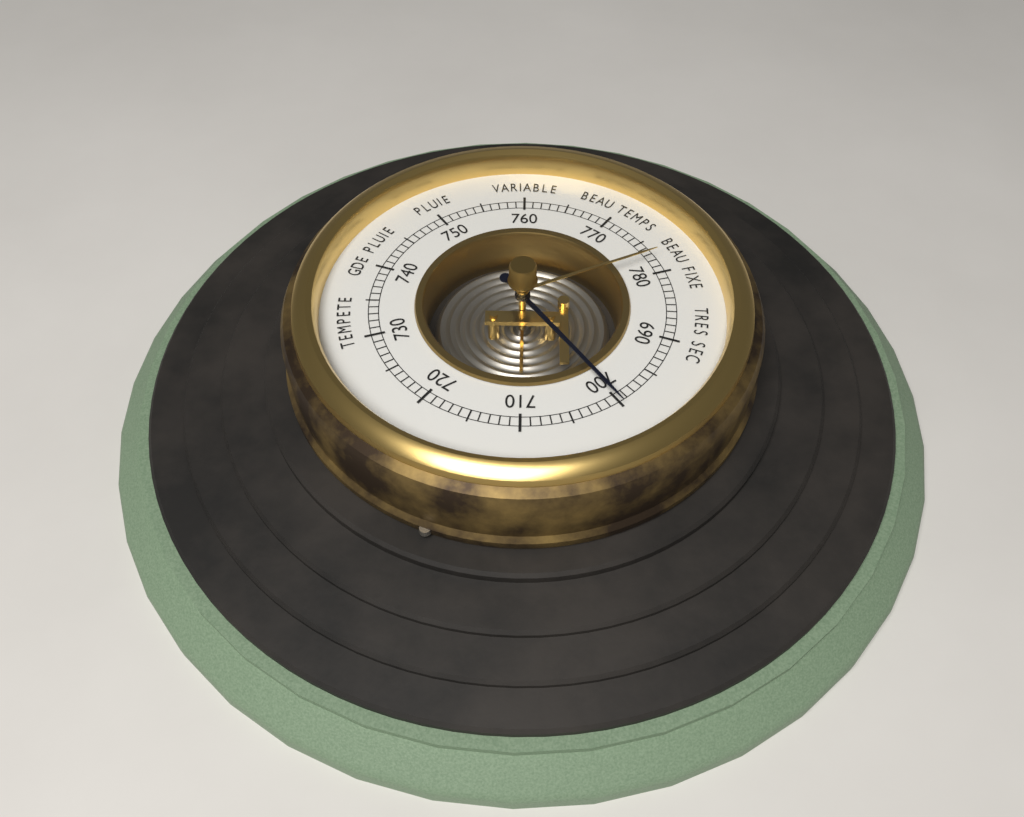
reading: 700 (no unit)
